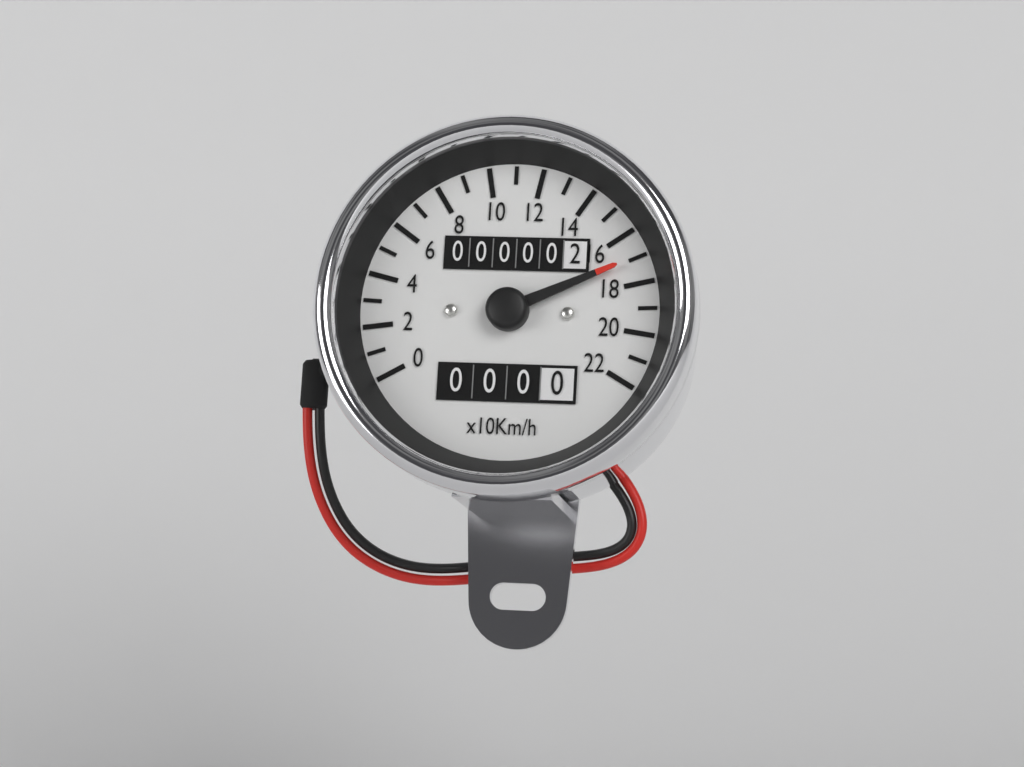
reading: 170 km/h
